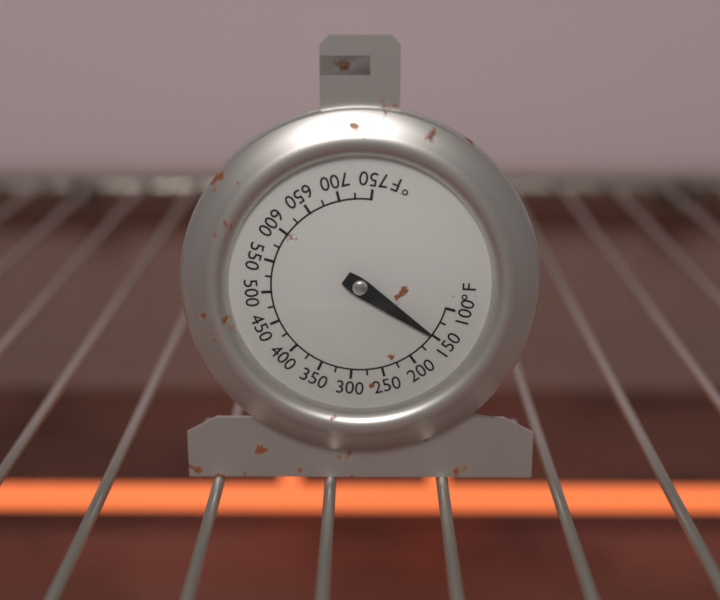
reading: 150 °F
